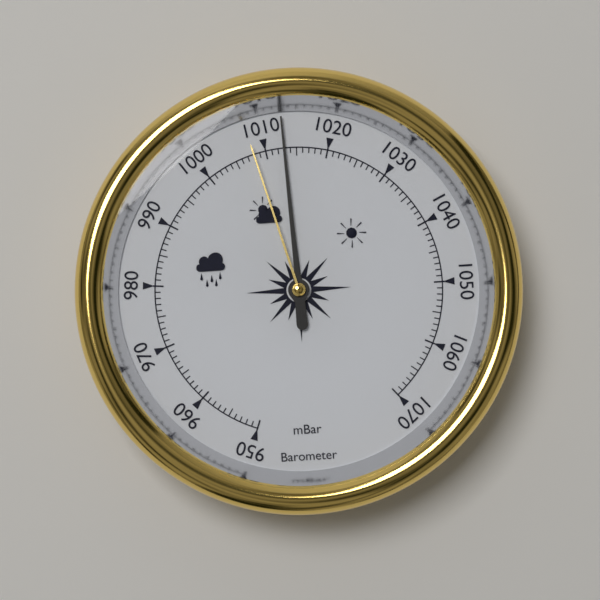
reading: 1013 mbar
